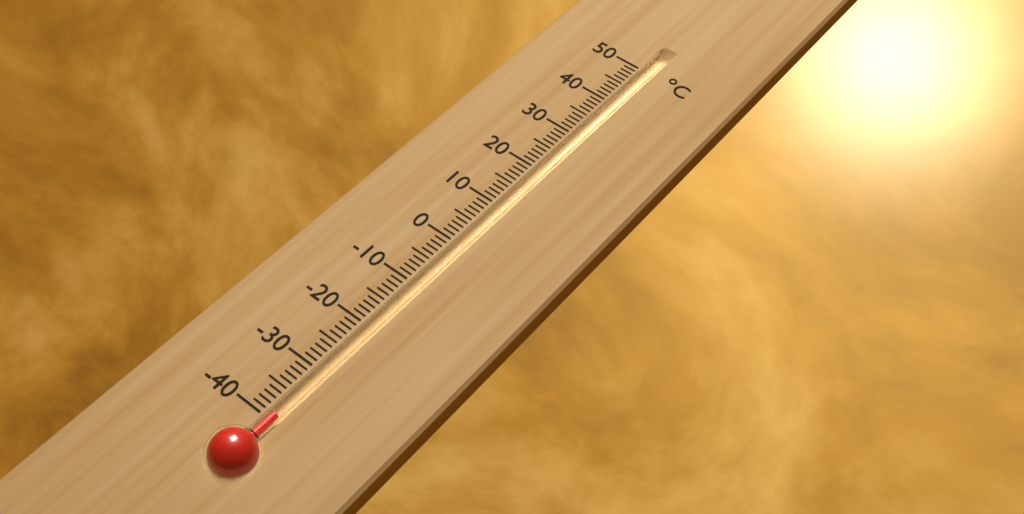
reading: -39 °C
